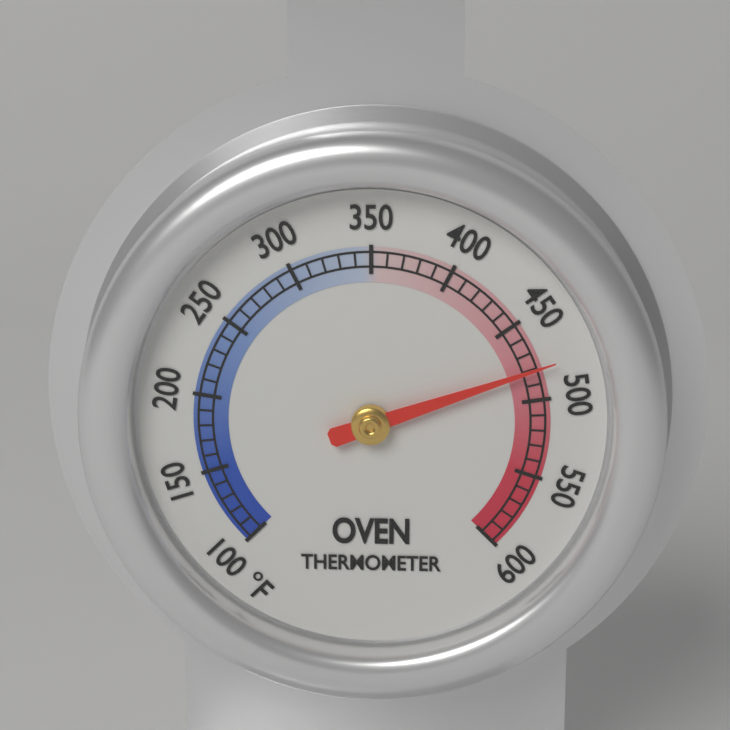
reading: 480 °F
